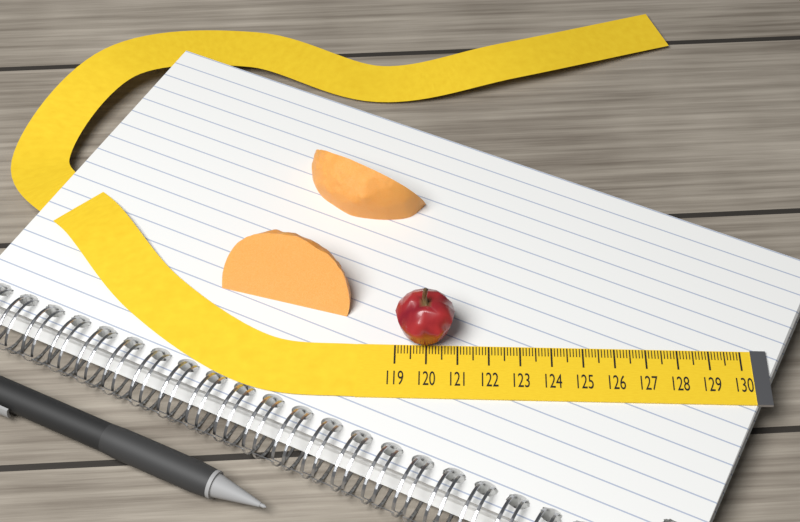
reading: 120.9 (no unit)
